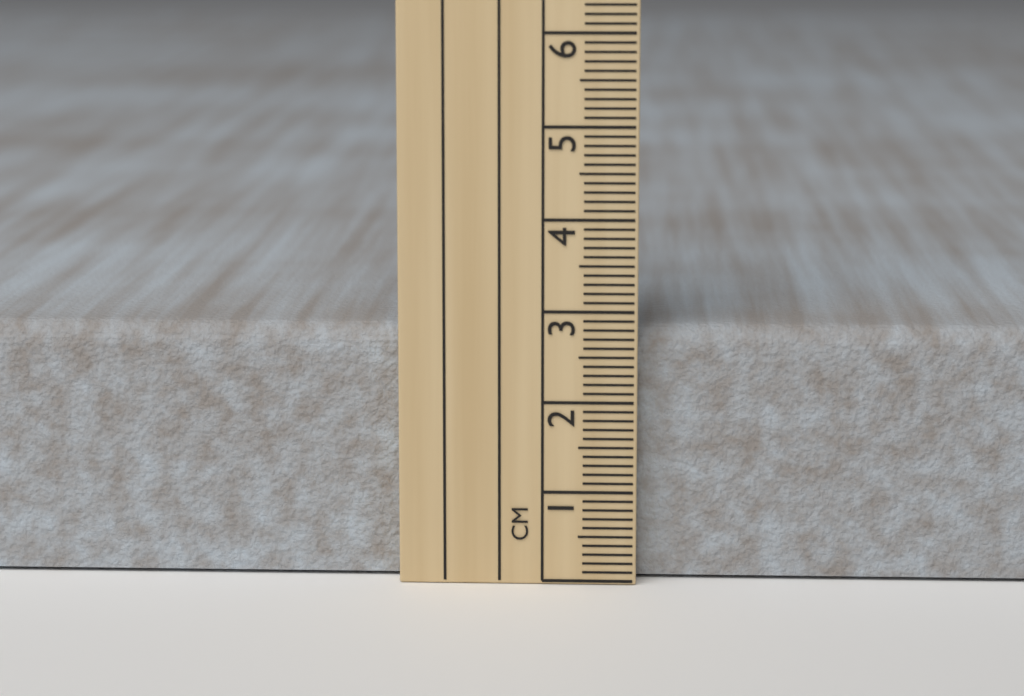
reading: 2.8 cm
